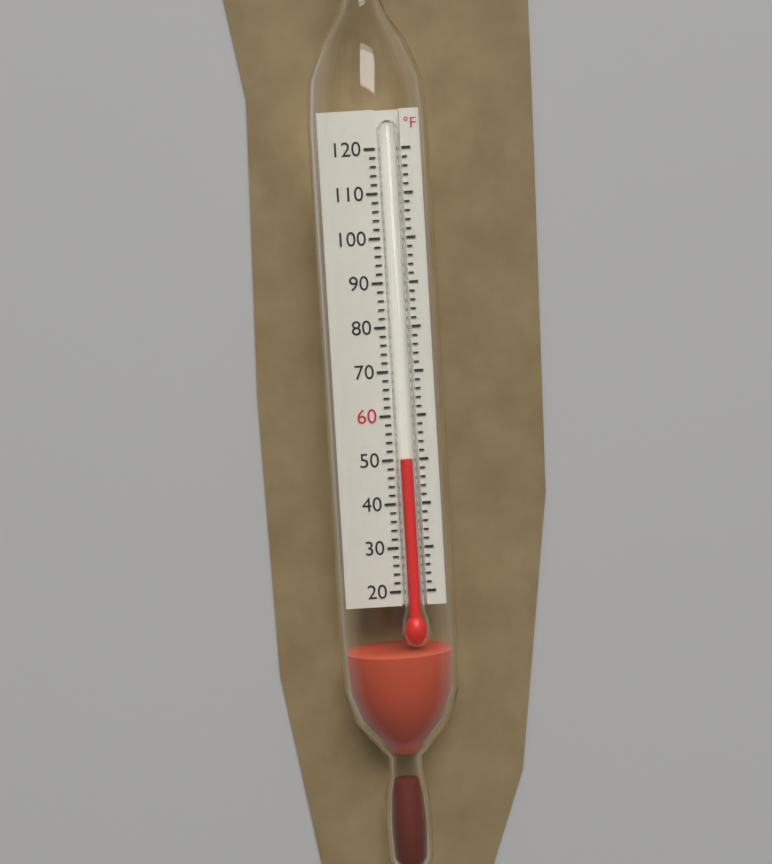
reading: 50 °F
